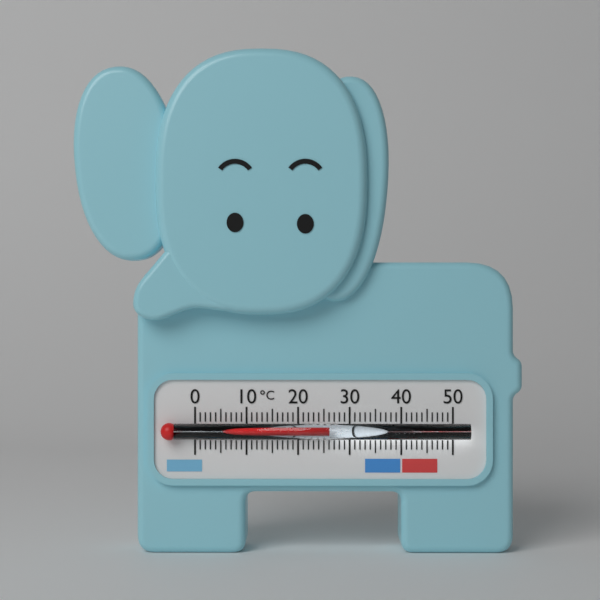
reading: 26 °C
